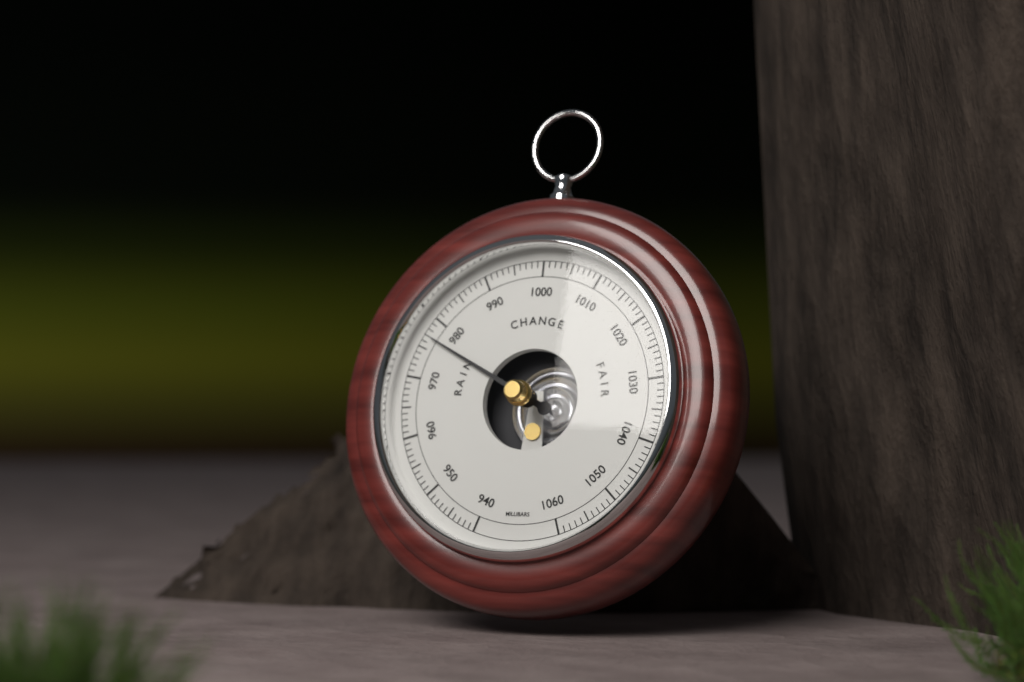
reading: 977 mbar
